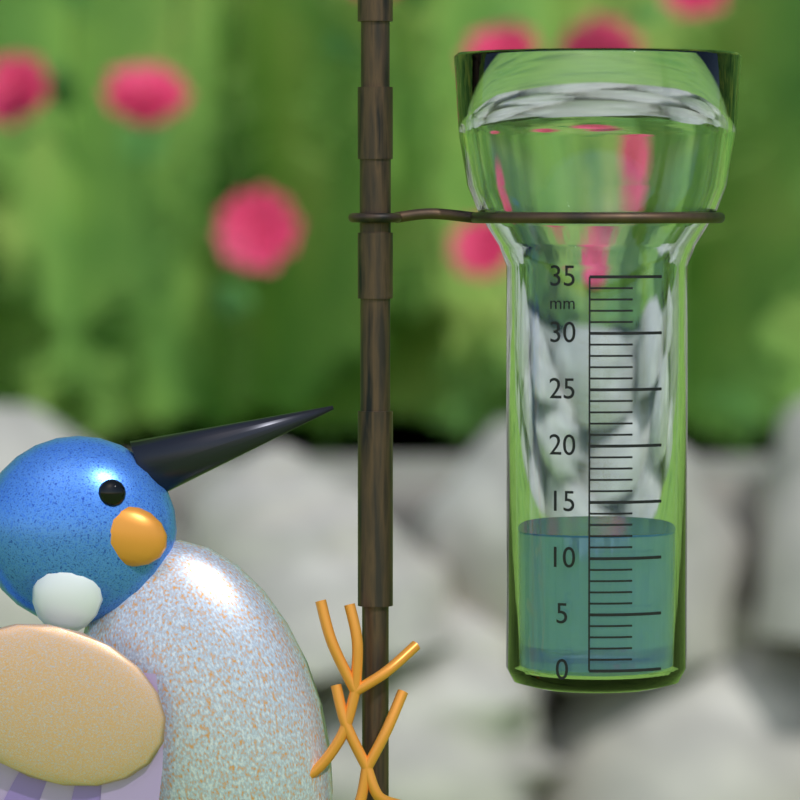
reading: 12 mm
